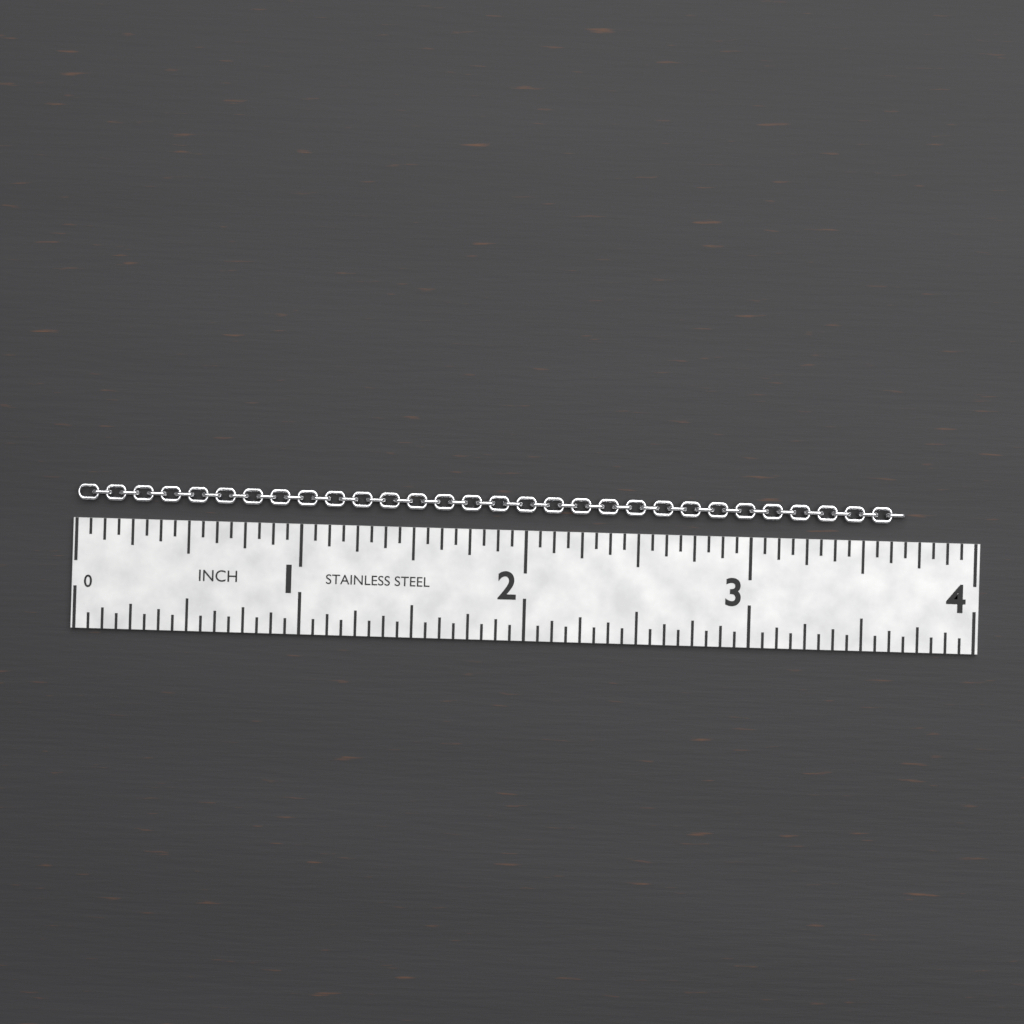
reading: 3.6875 in
